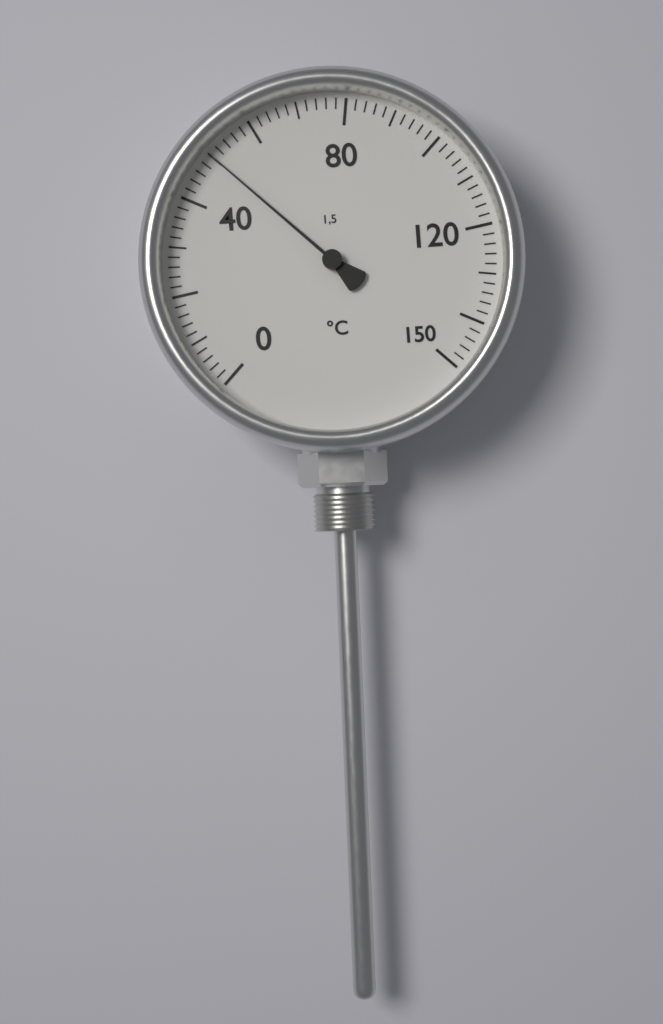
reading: 50 °C
